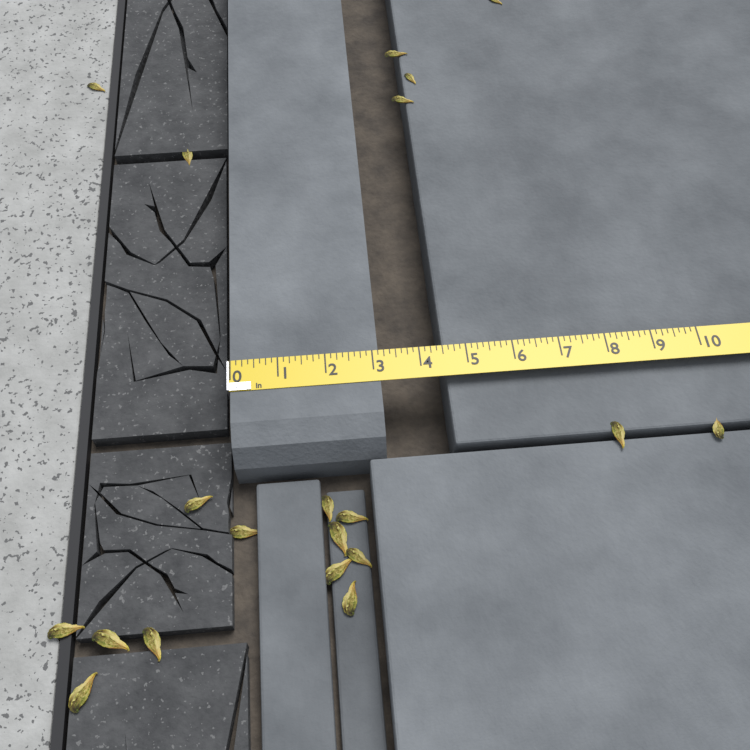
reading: 3.125 in
